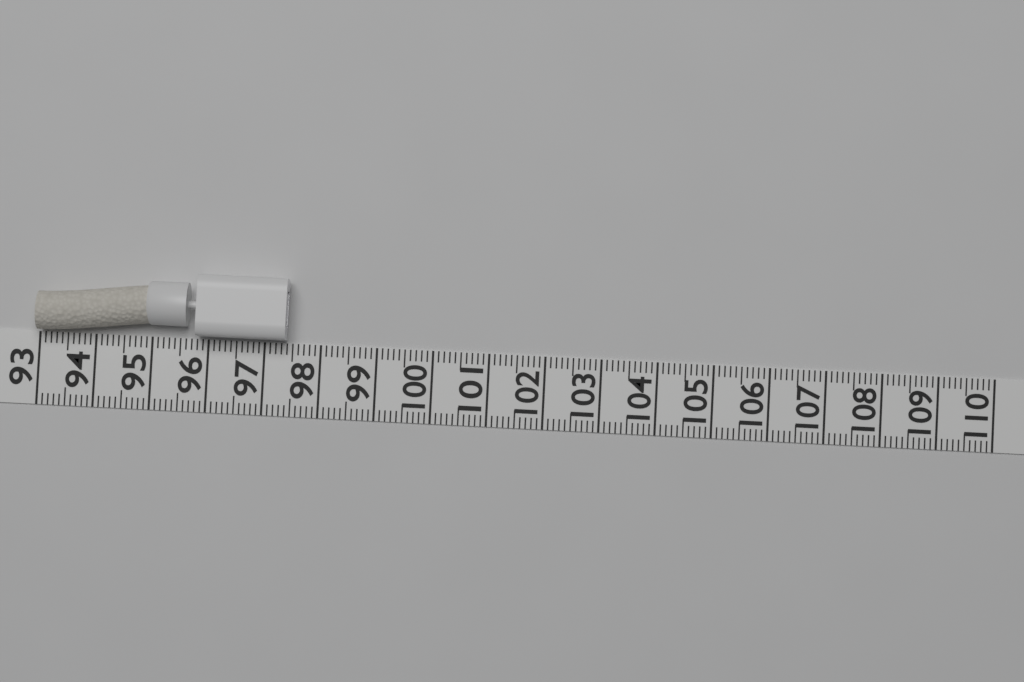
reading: 97.4 (no unit)
